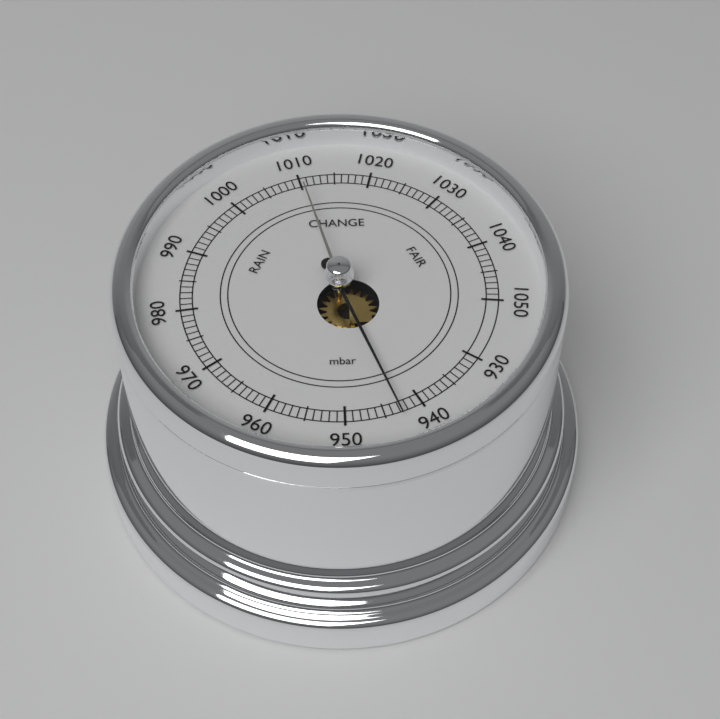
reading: 943 mbar
